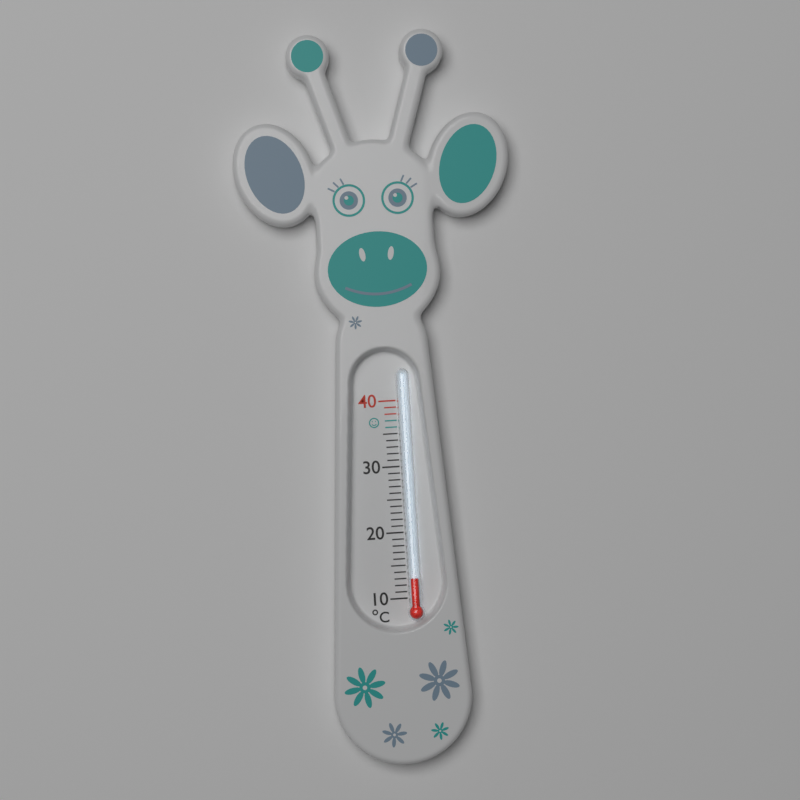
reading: 13 °C
